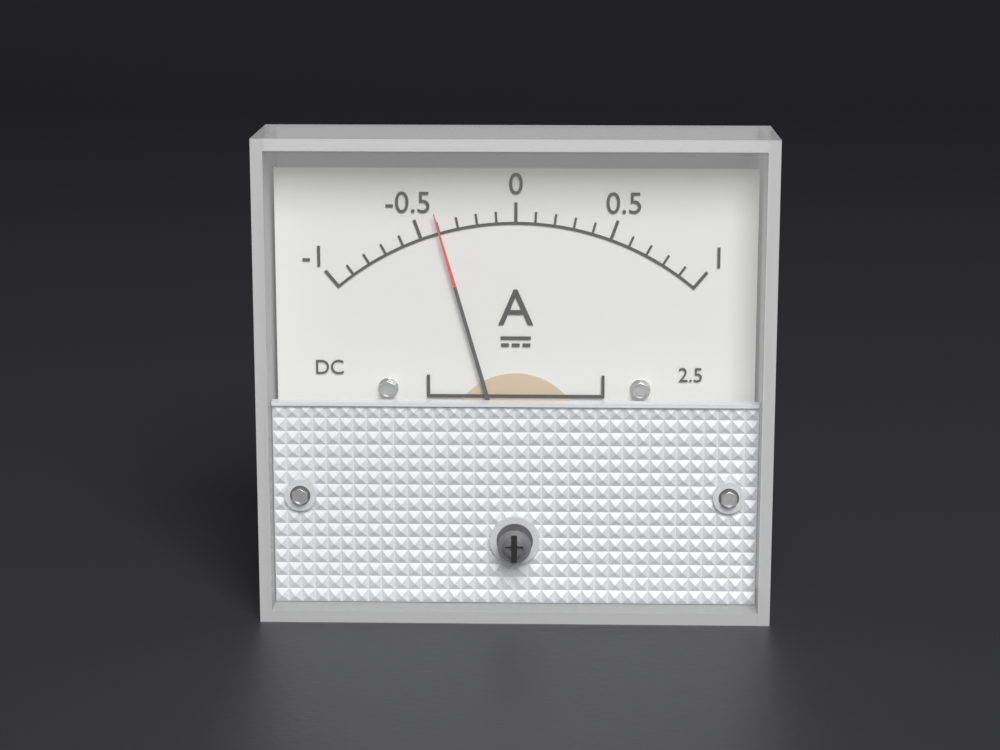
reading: -0.4 A
